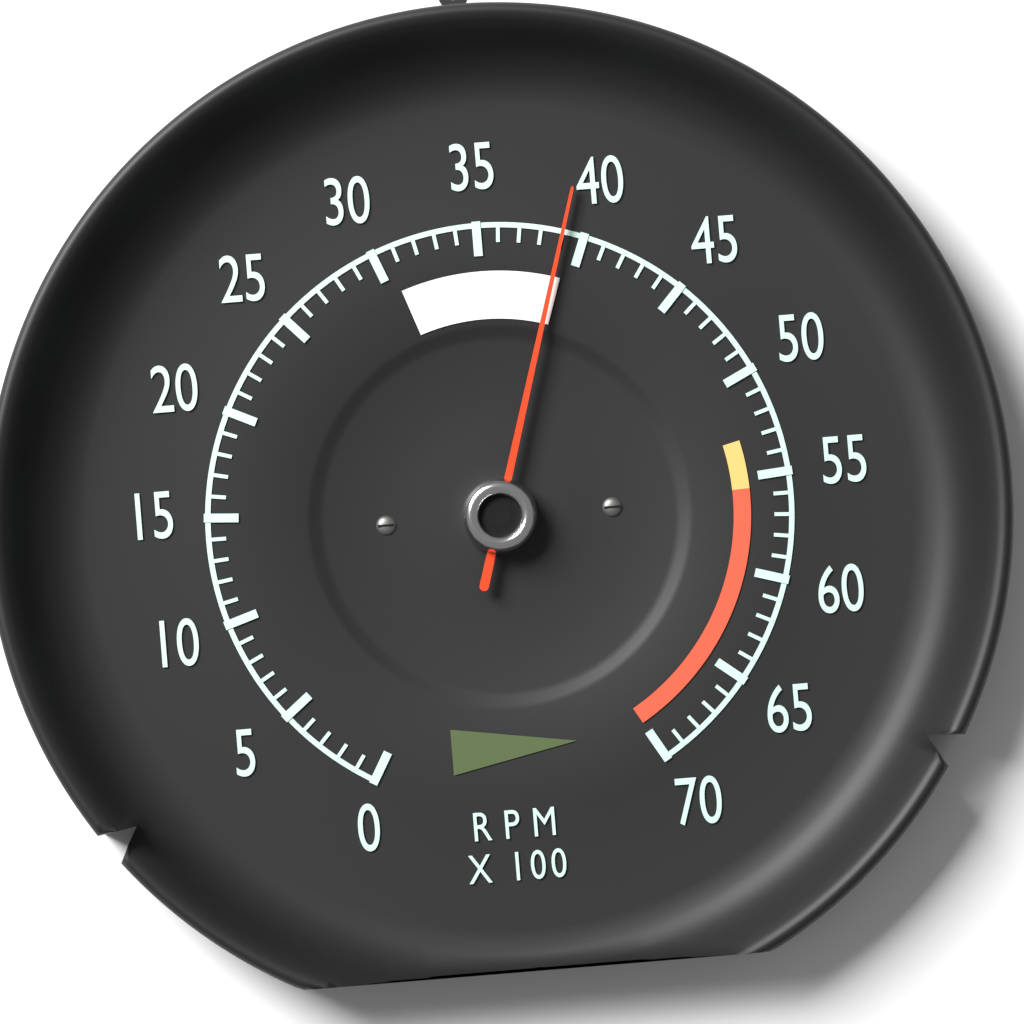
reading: 3900 RPM
